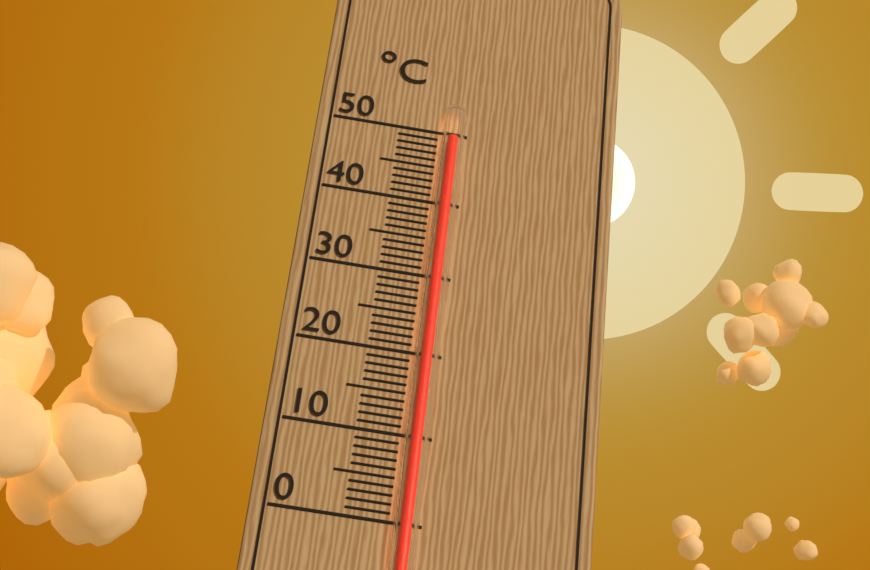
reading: 49 °C
